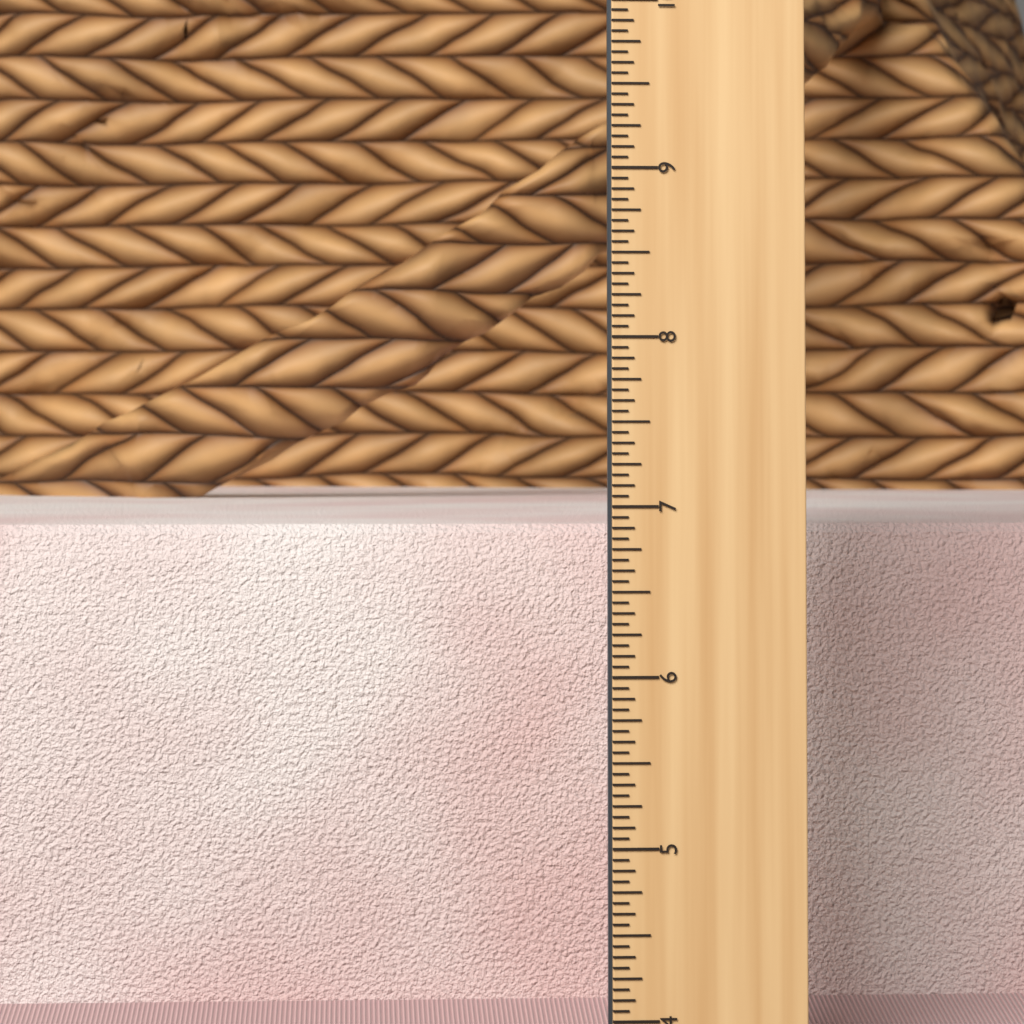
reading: 6.8125 in
